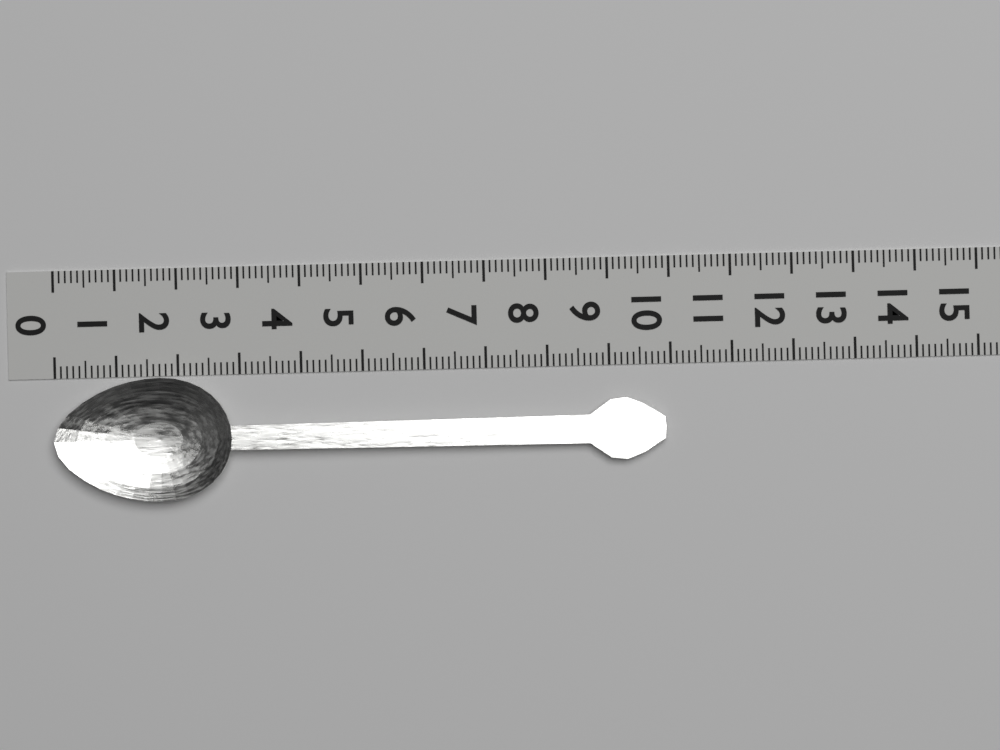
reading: 9.9 (no unit)
